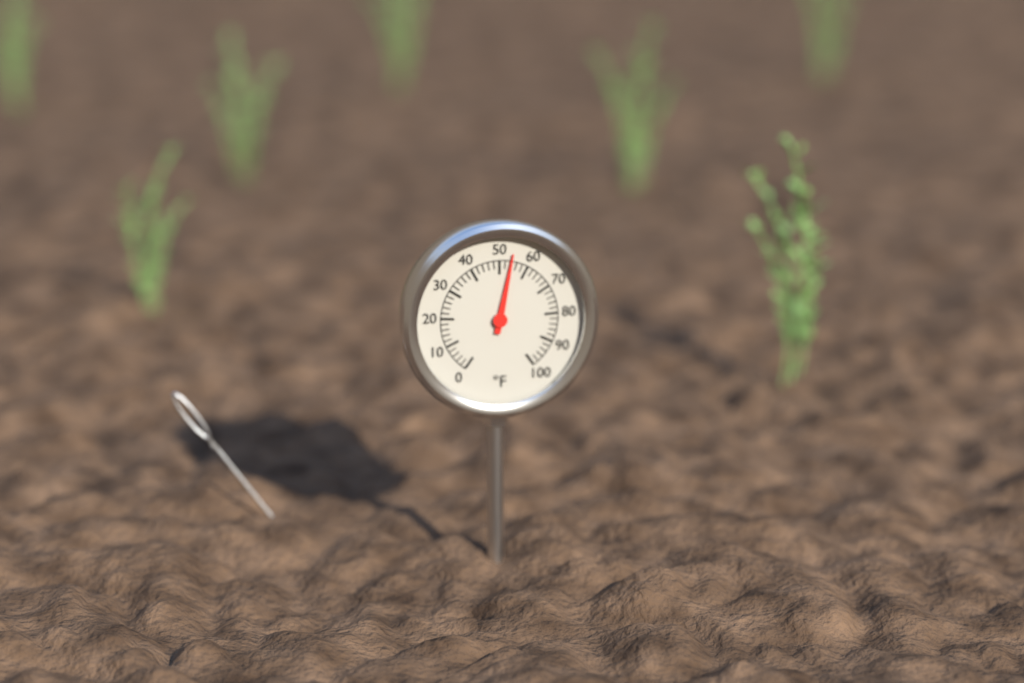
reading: 54 °F
